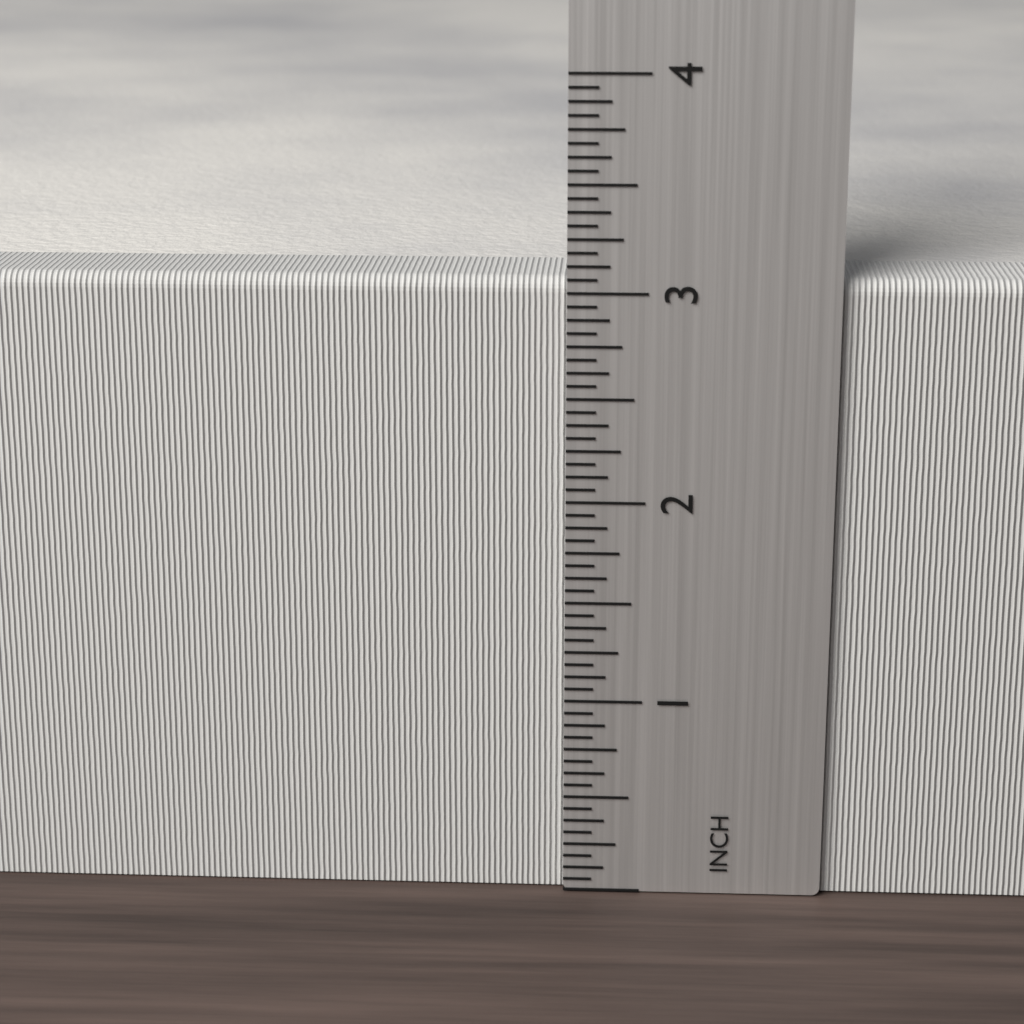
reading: 3.0625 inch
